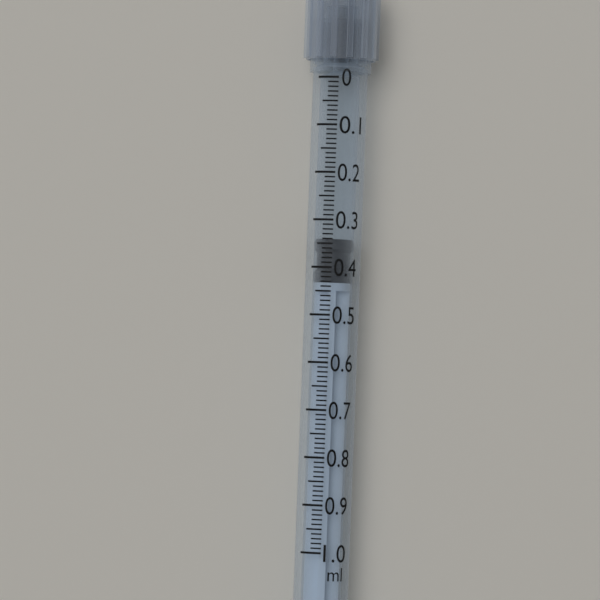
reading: 0.34 ml
